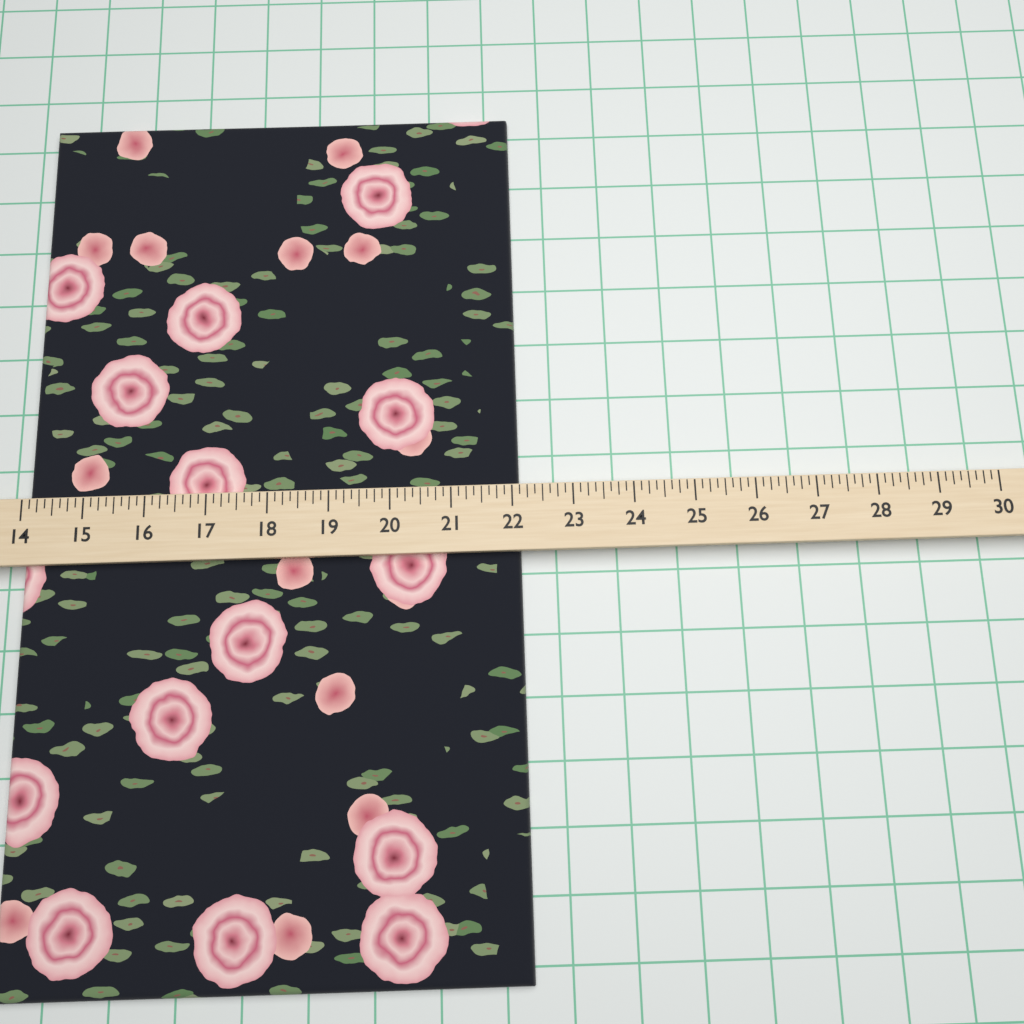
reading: 22.125 (no unit)
